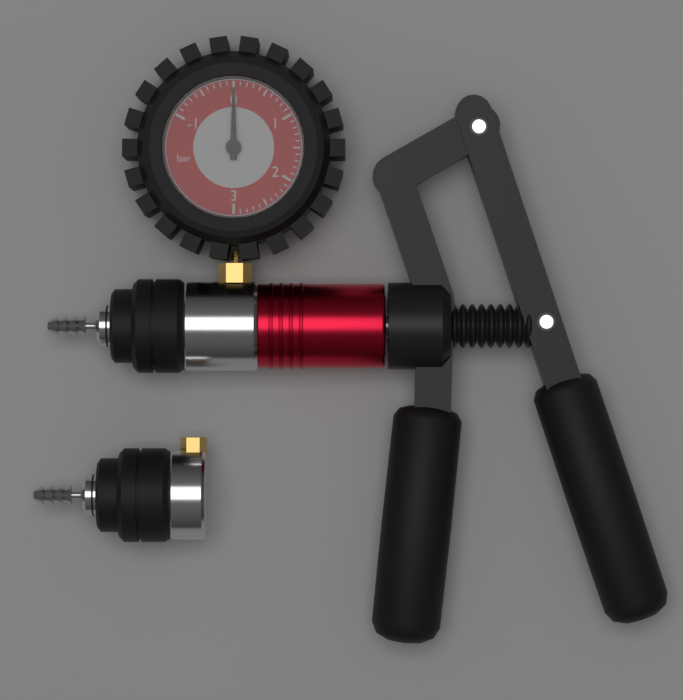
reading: 0.0 bar
